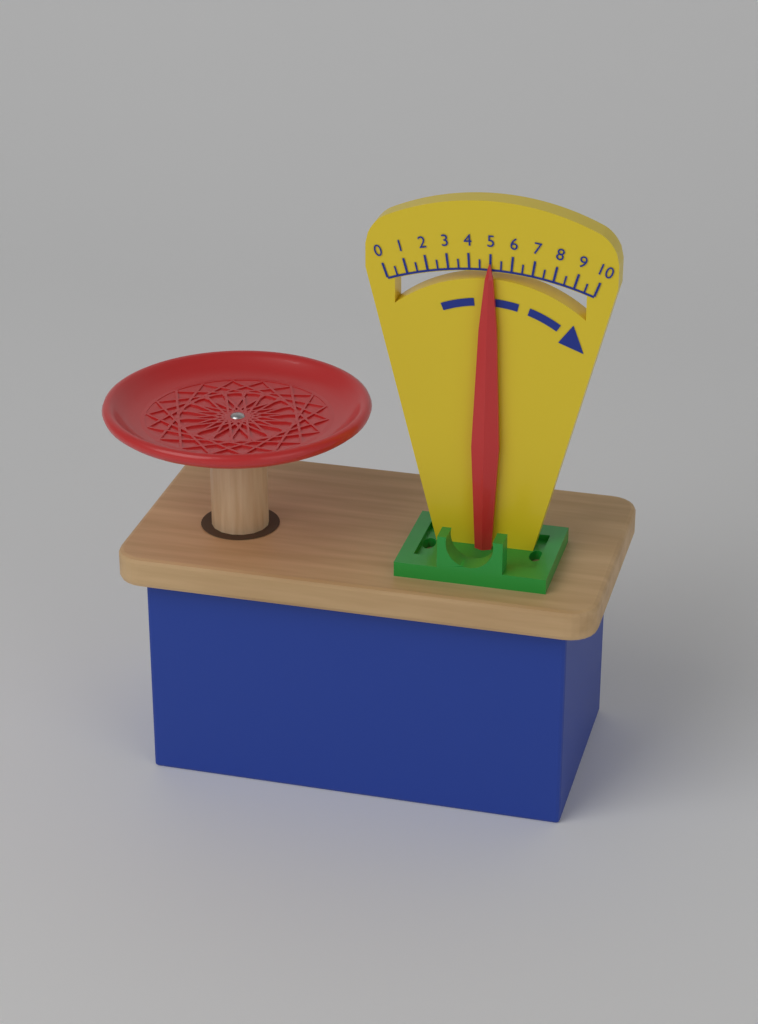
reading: 5.0 (no unit)
